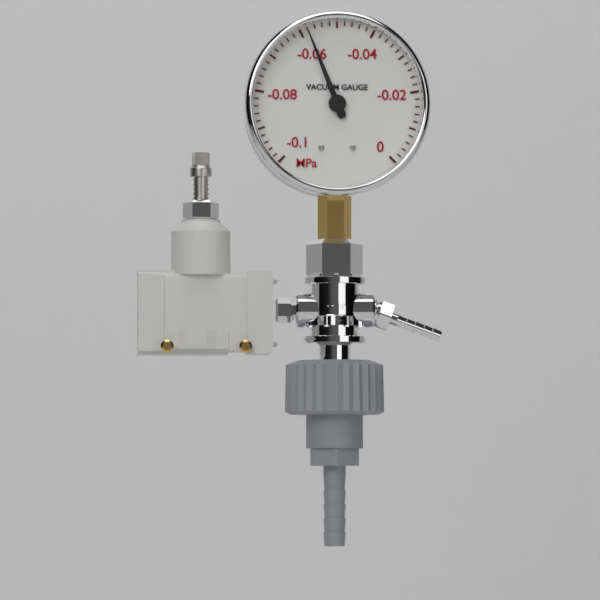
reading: -0.058 MPa
